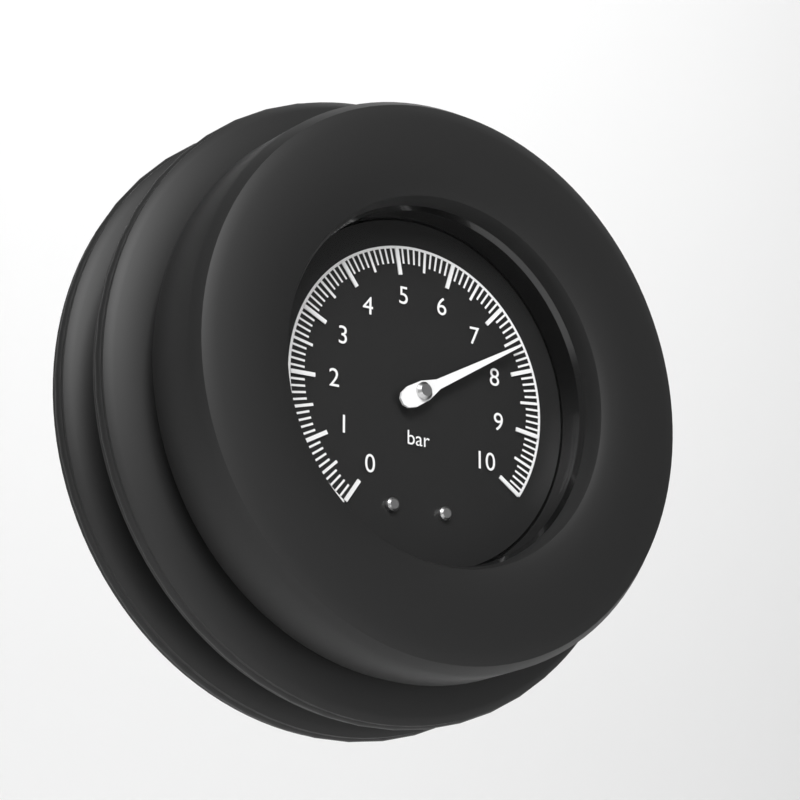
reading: 7.6 bar
